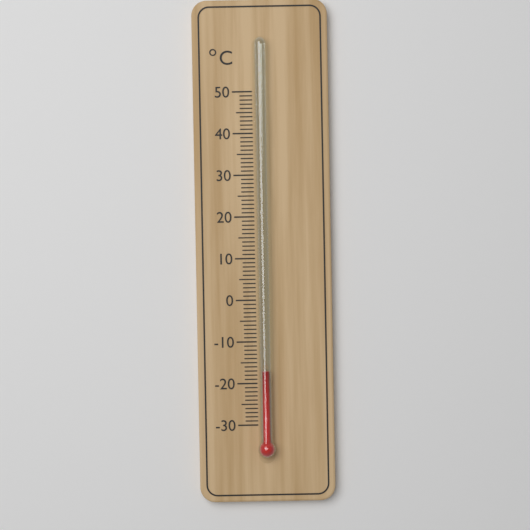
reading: -17 °C
